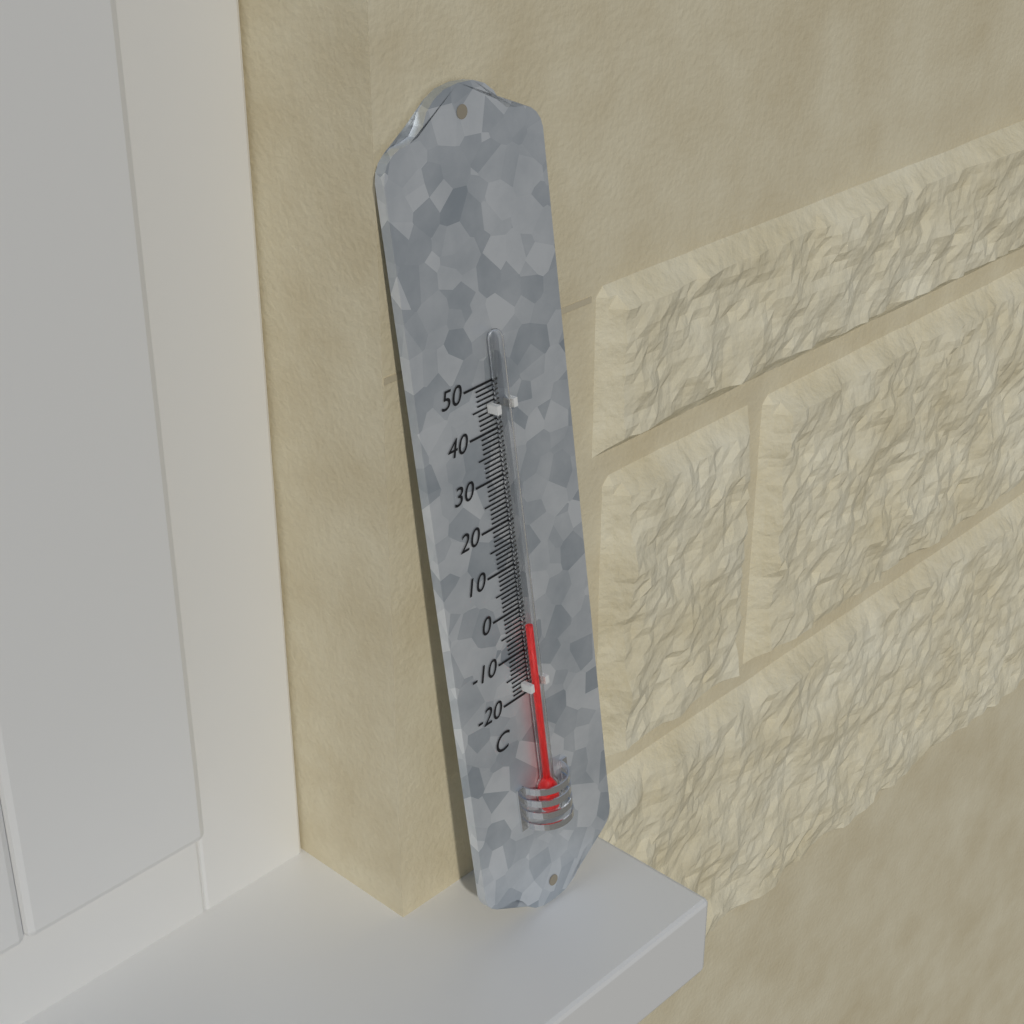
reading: -4 °C
